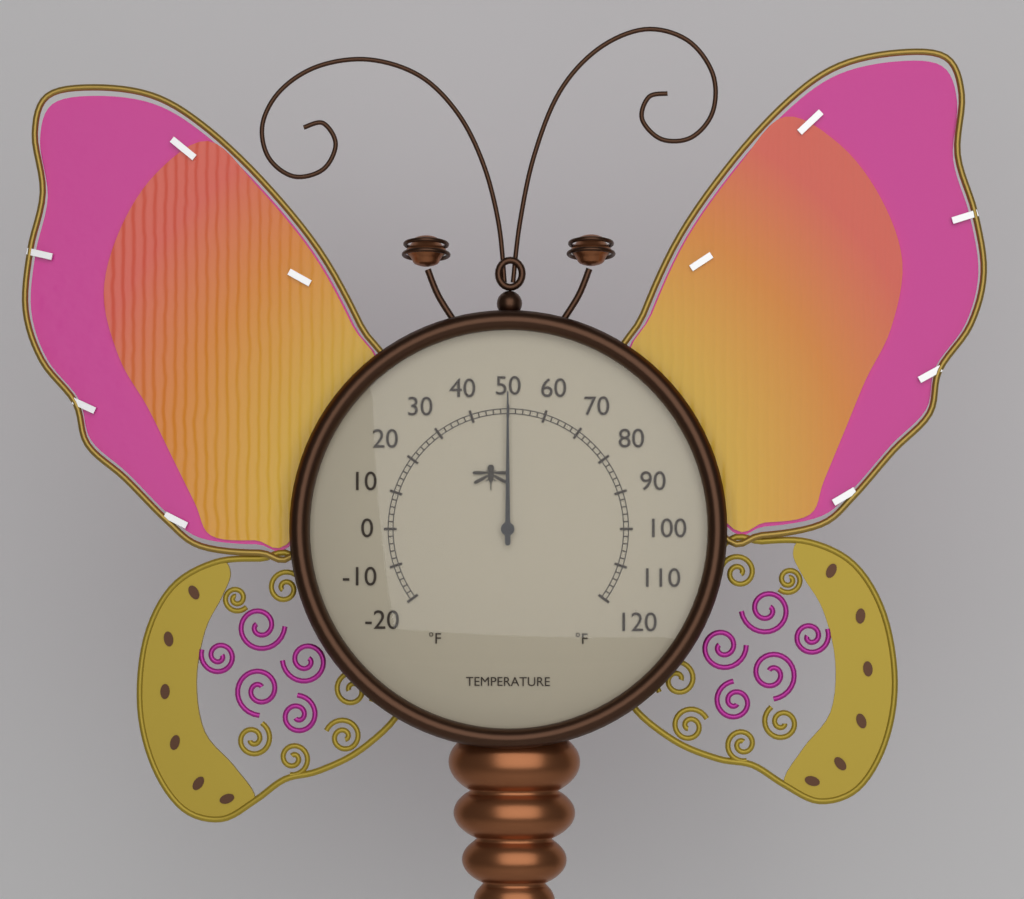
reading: 50 °F
